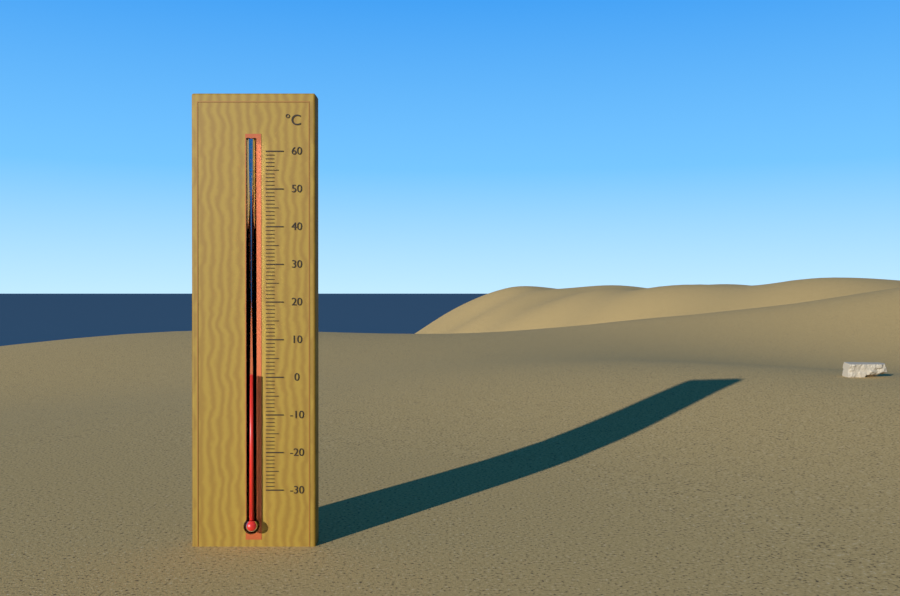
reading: 1 °C
